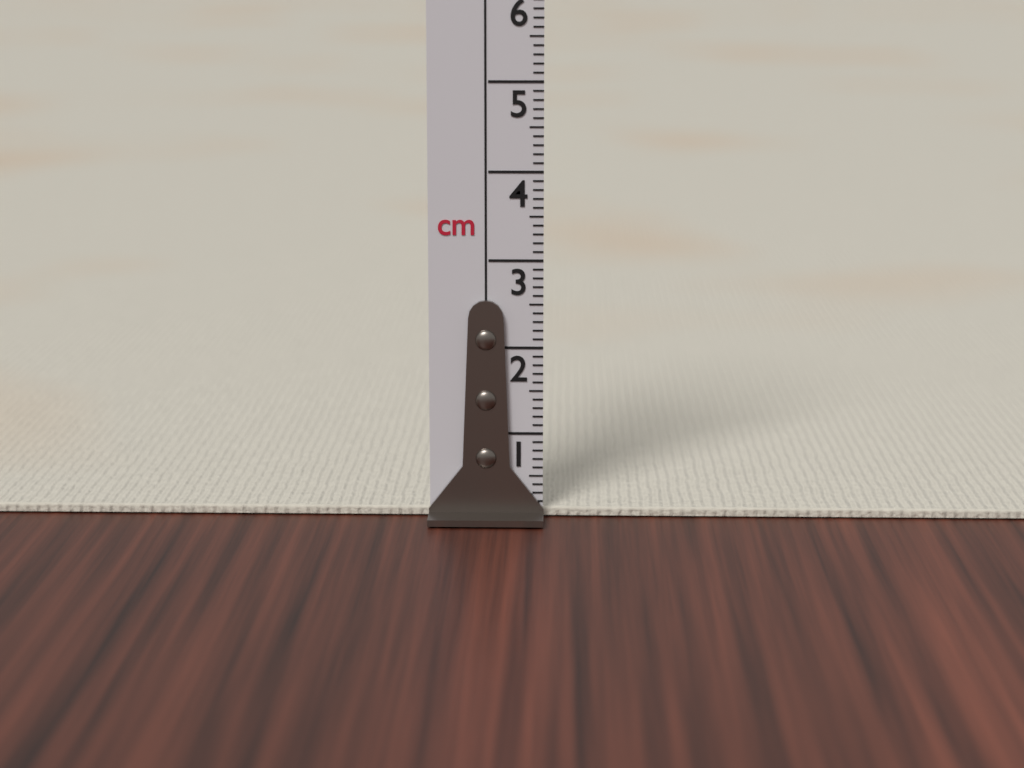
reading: 0.1 cm
